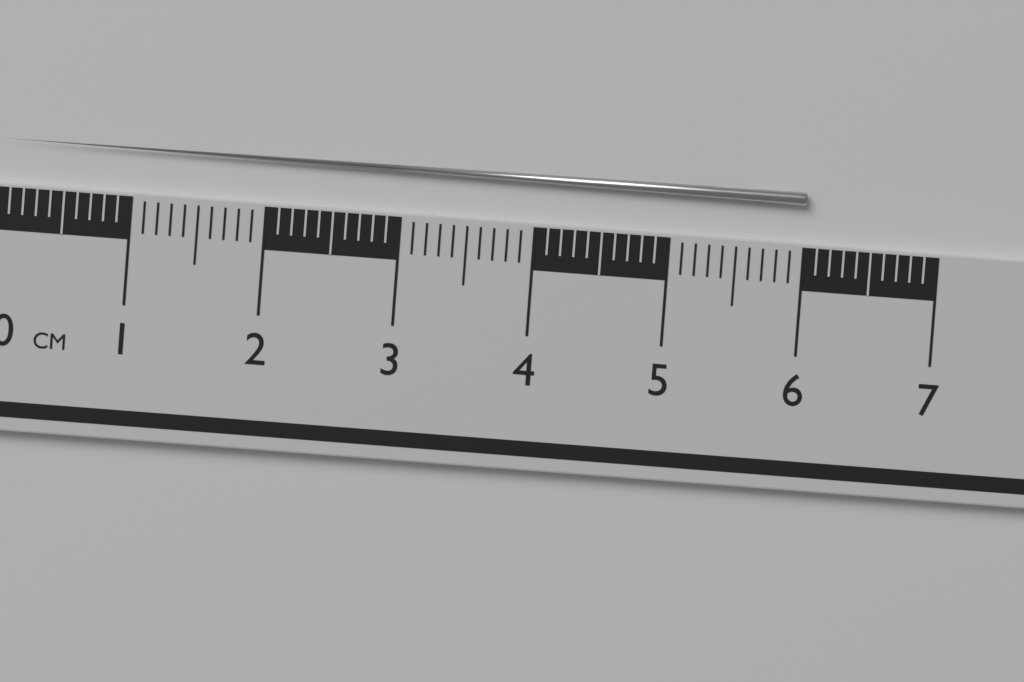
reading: 6.0 cm
